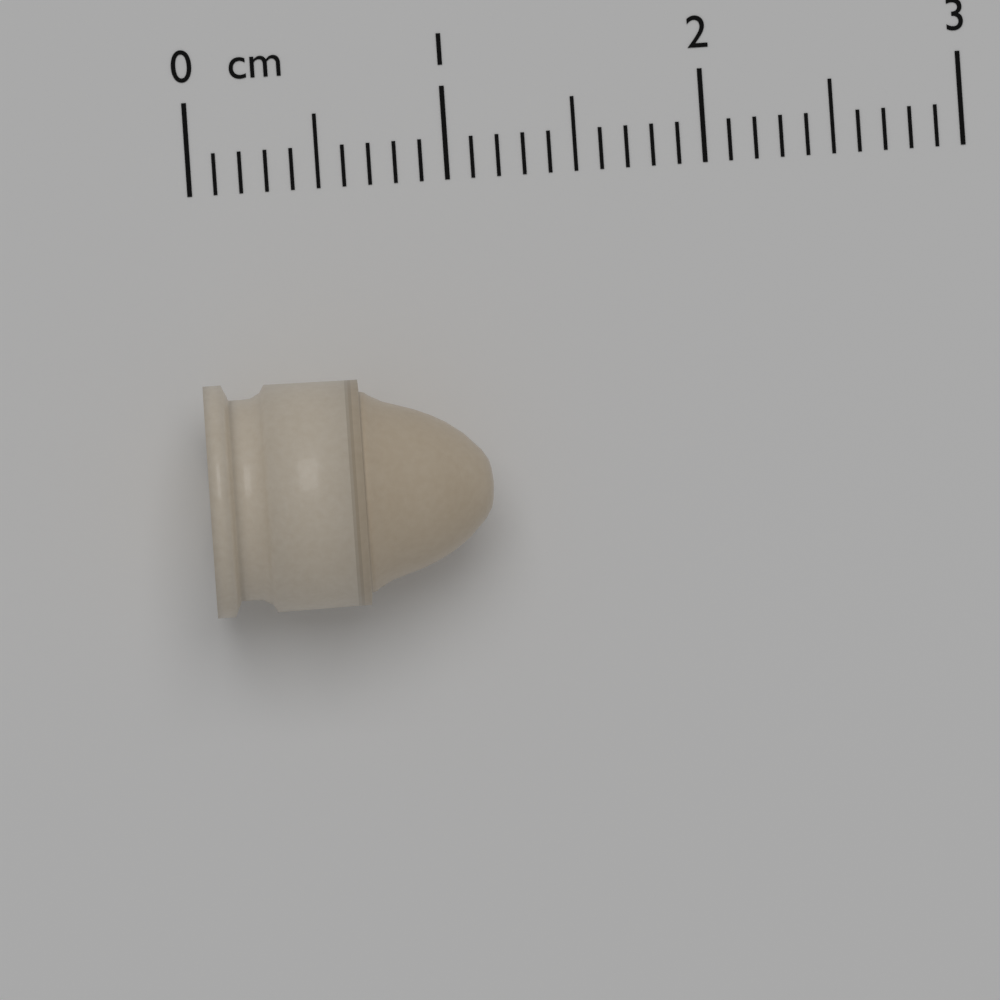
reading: 1.1 cm
